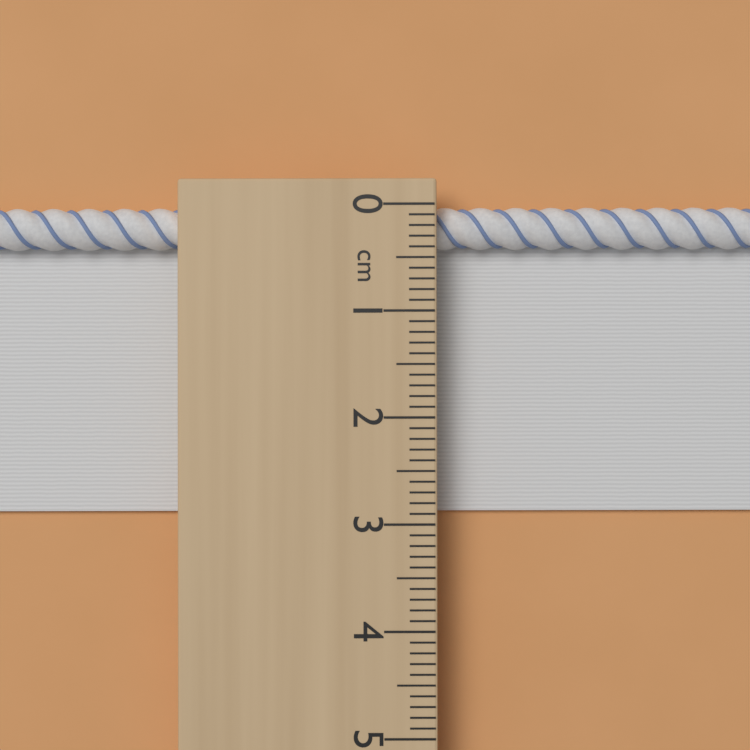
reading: 2.9 cm
